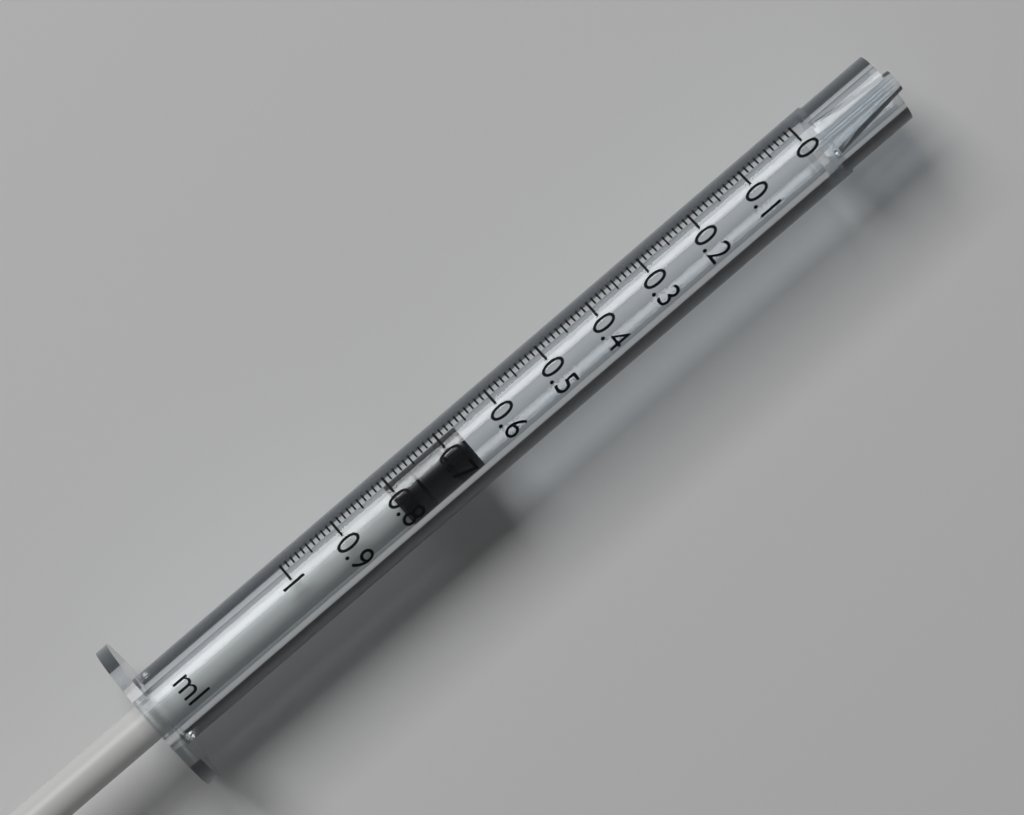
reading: 0.67 ml
